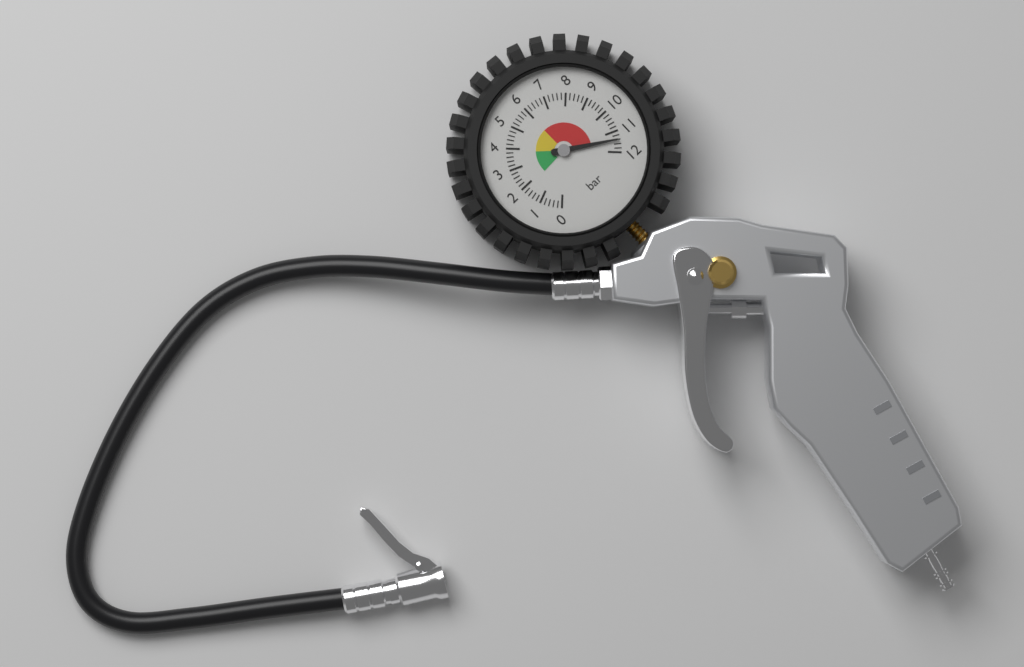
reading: 11.4 bar
